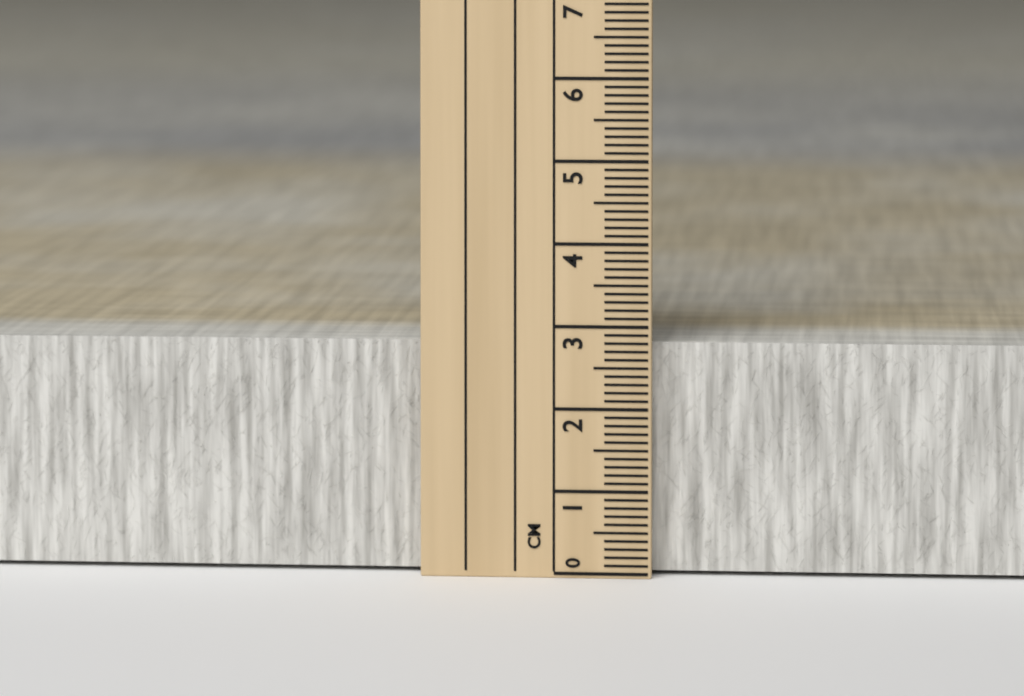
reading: 2.8 cm
